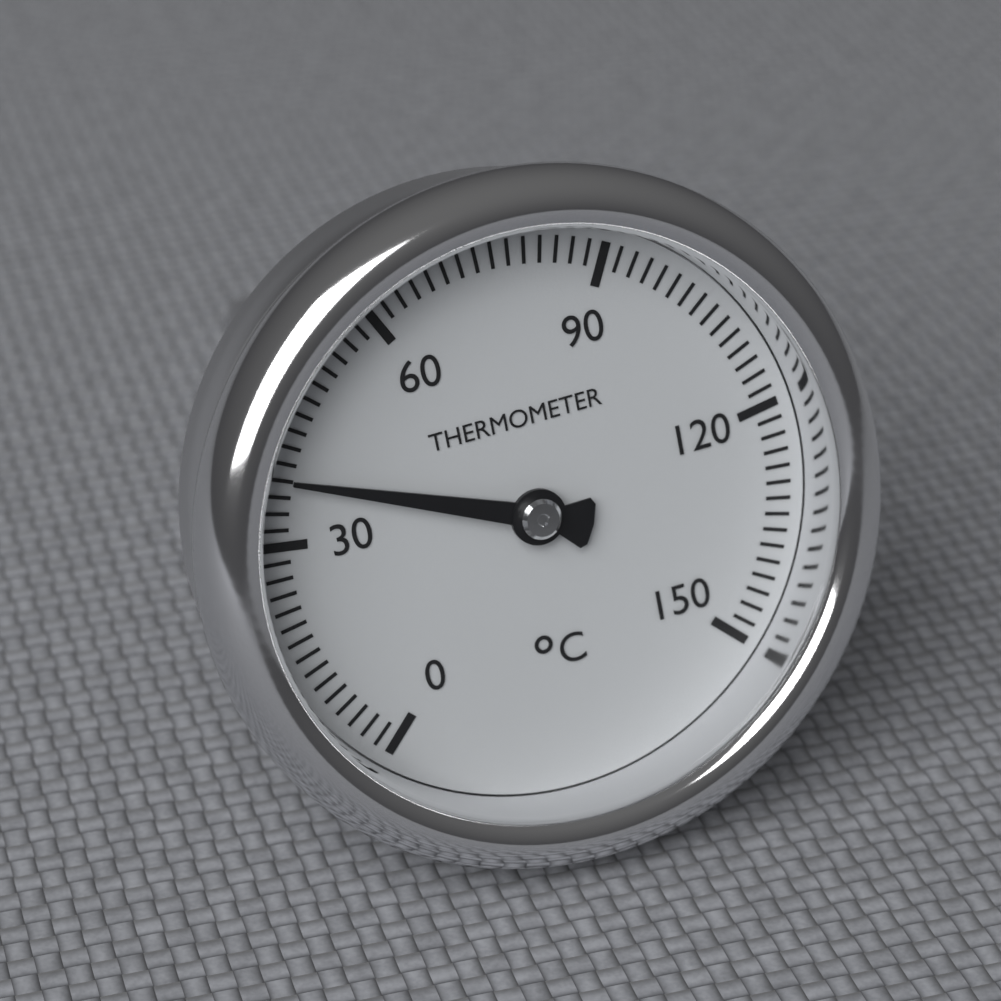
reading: 38 °C
